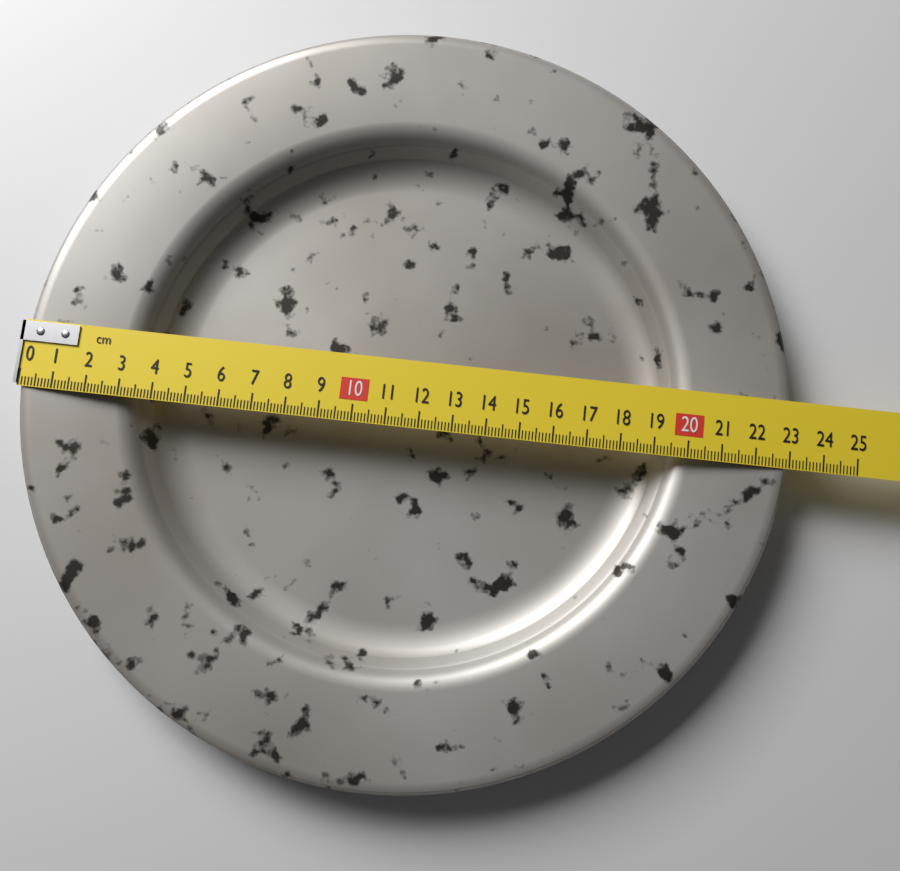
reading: 23.0 cm
